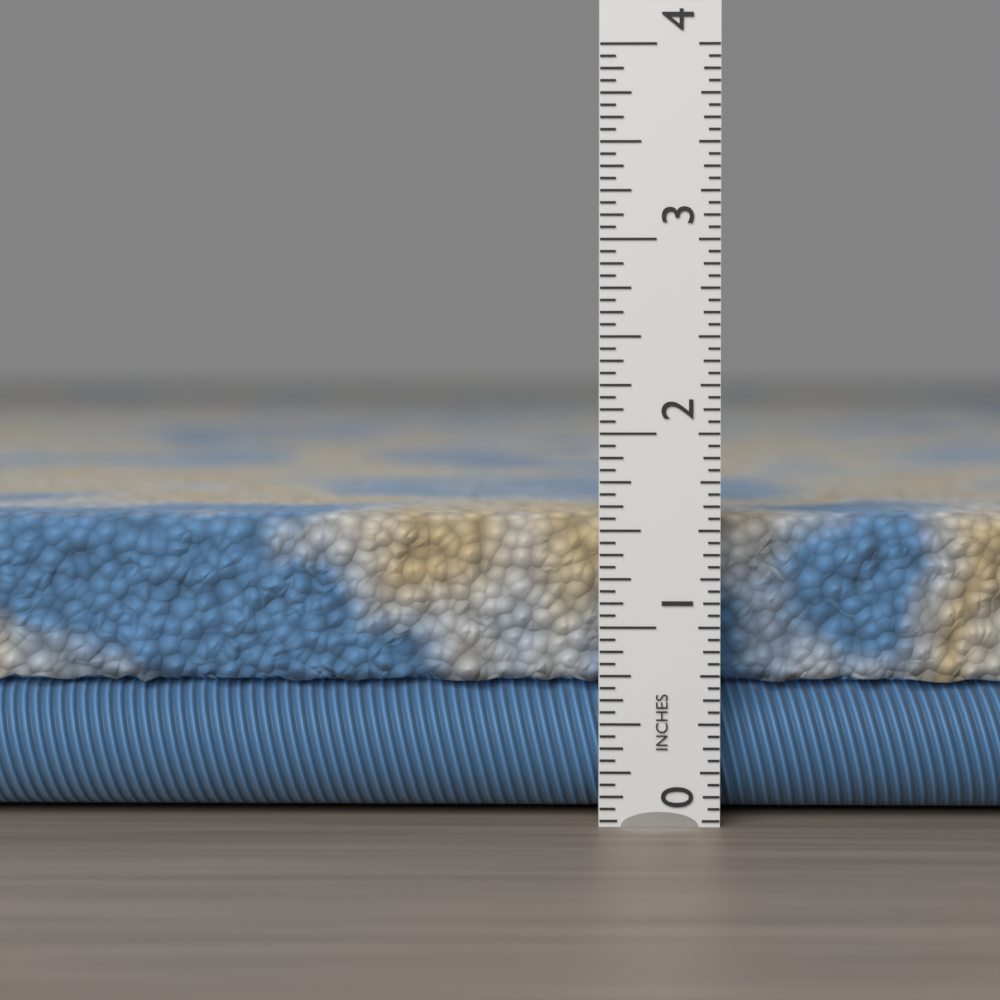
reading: 1.5625 in
